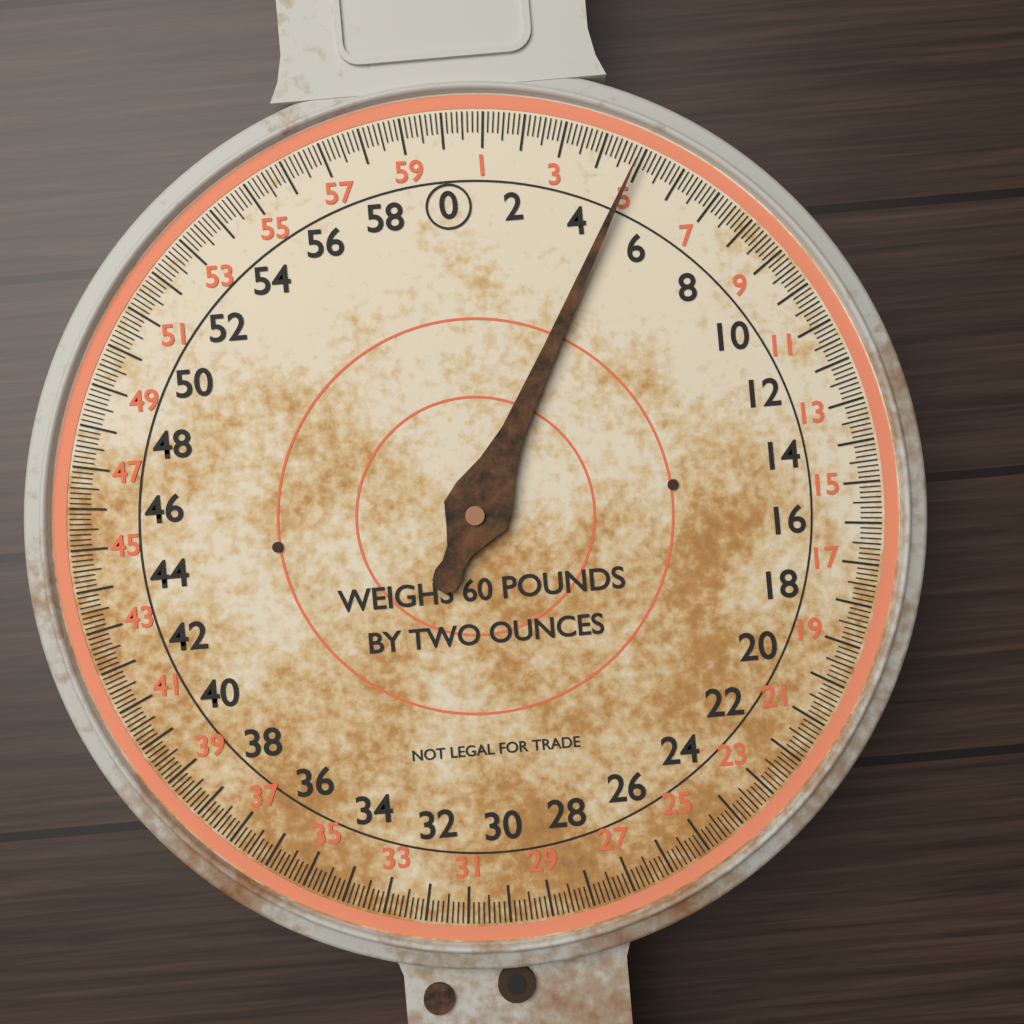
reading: 4.875 lb
